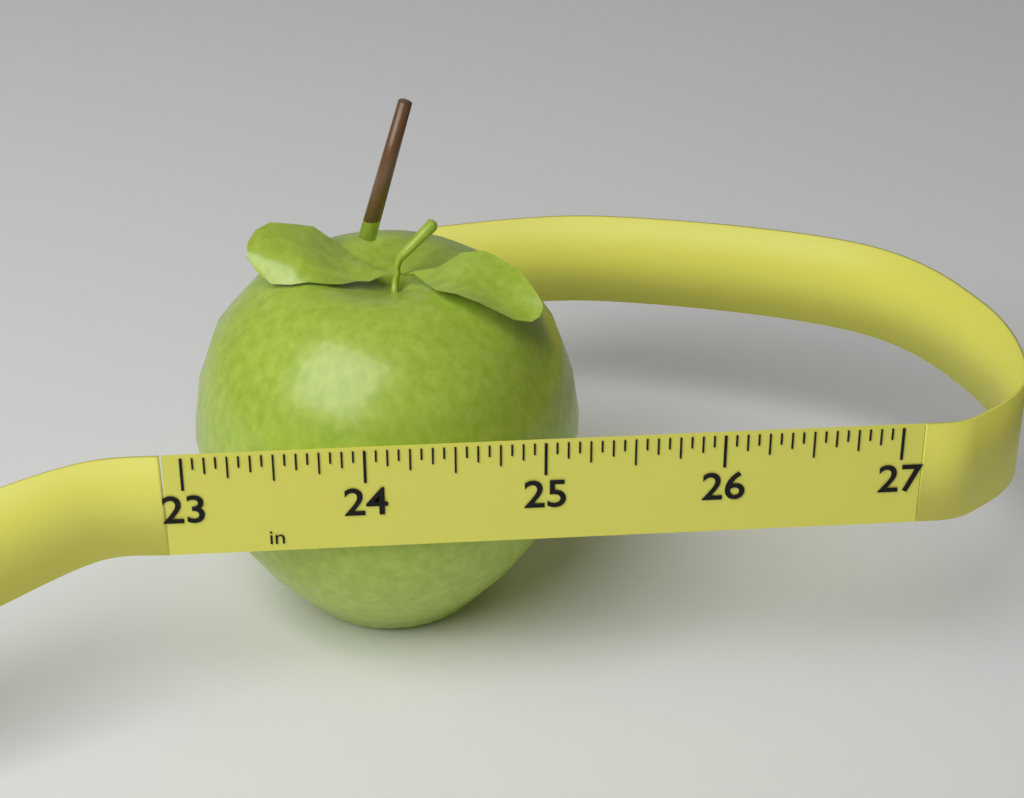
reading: 25.3125 in
